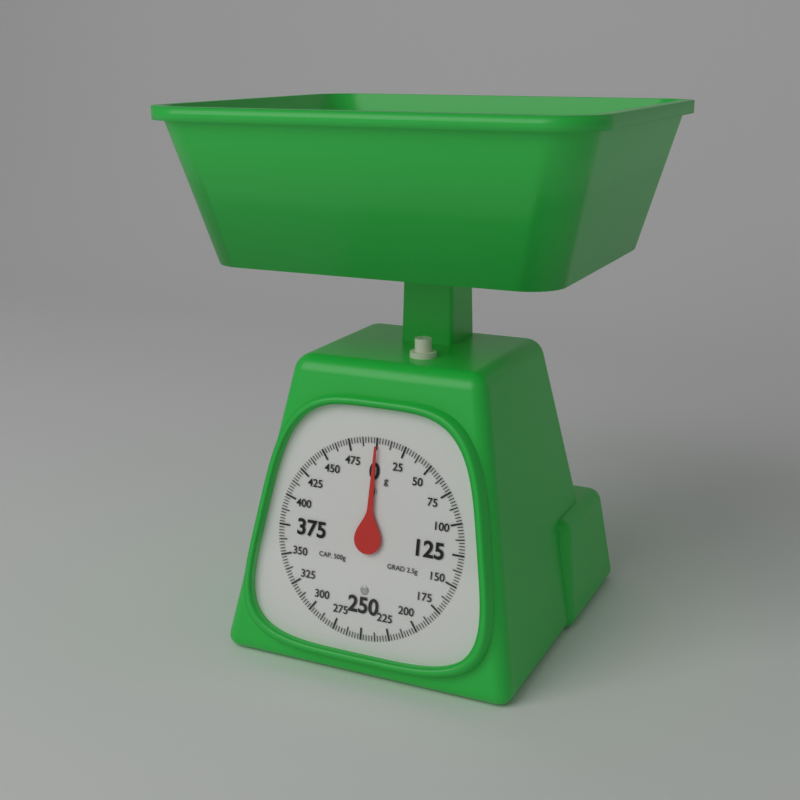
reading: 0.0 g
